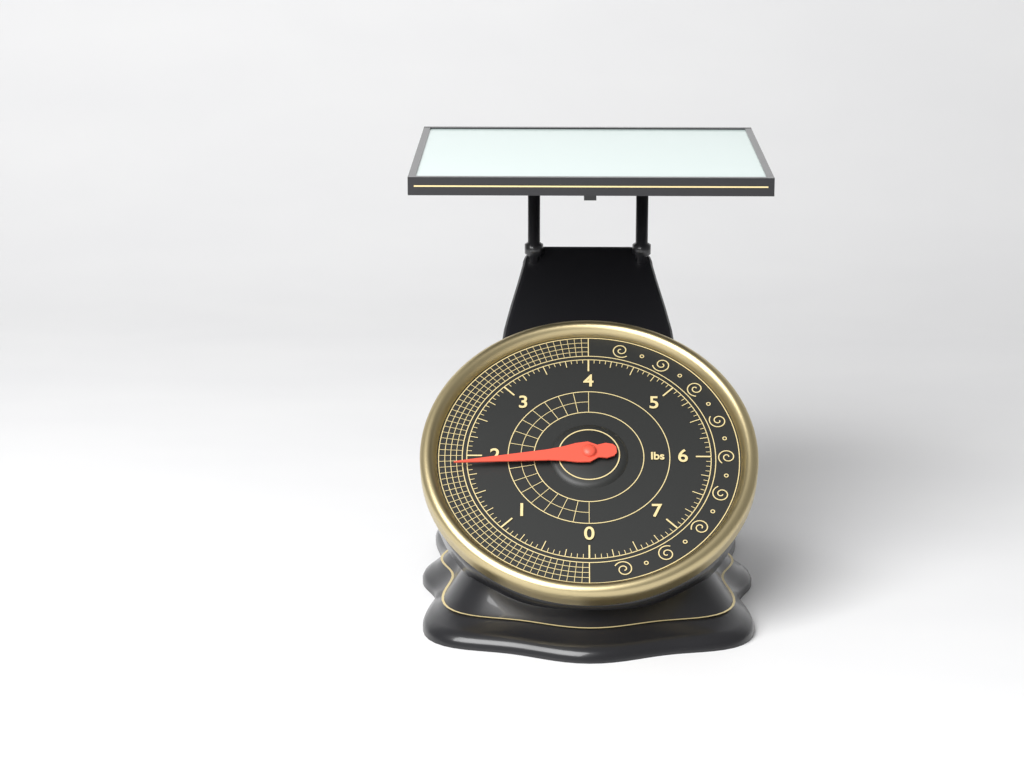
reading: 1.8750 lbs
